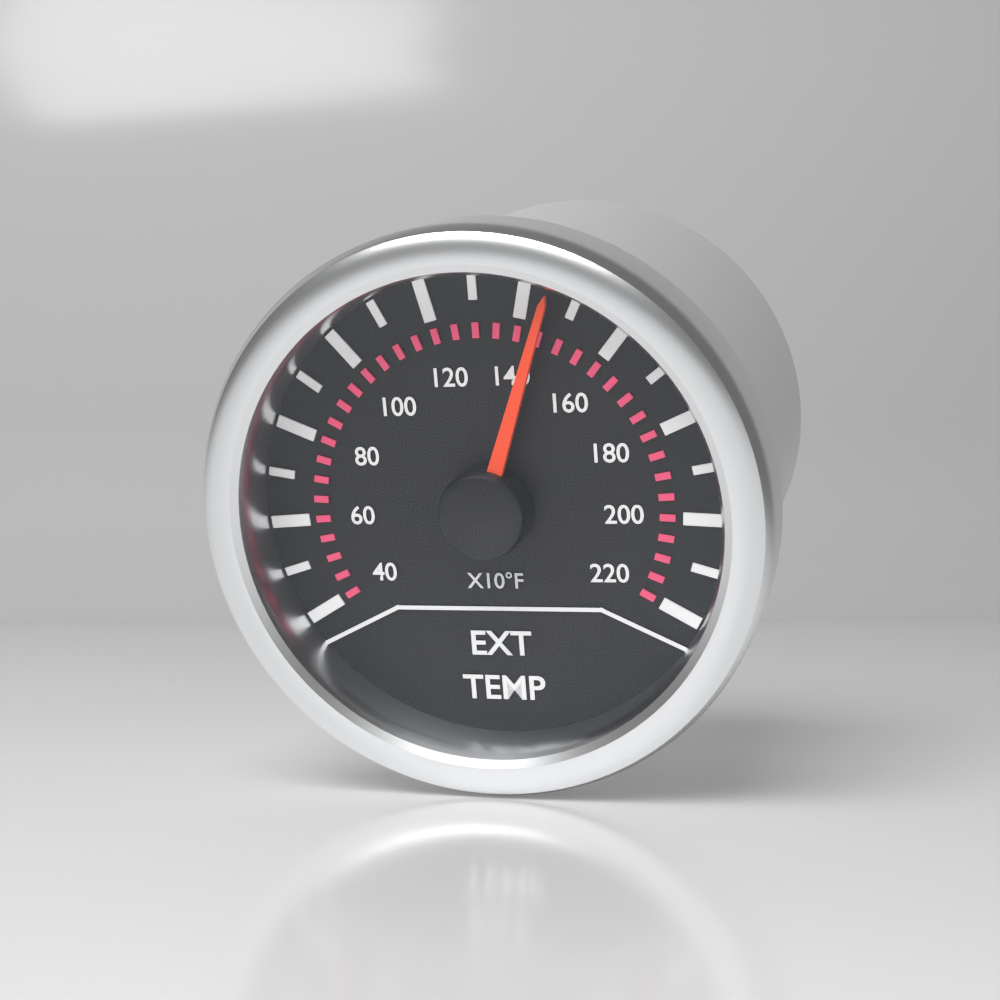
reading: 1450 °F
